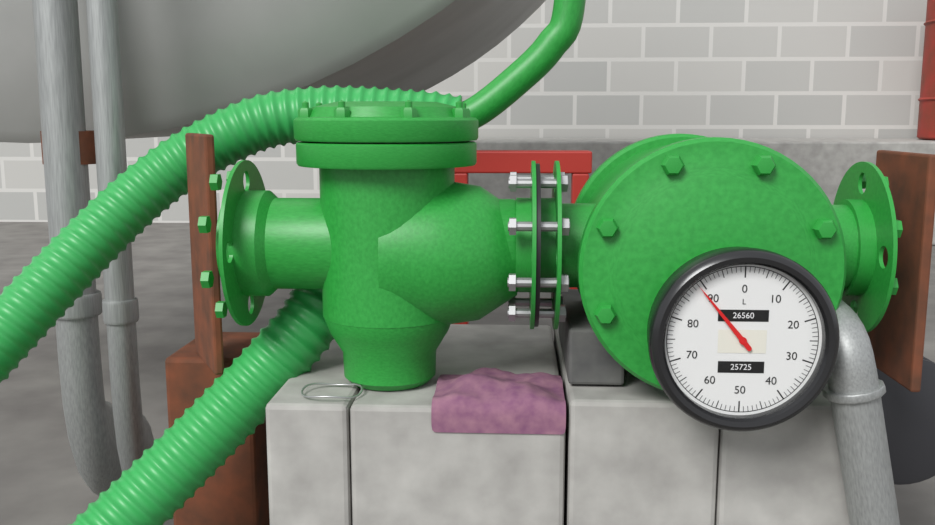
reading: 89 L
